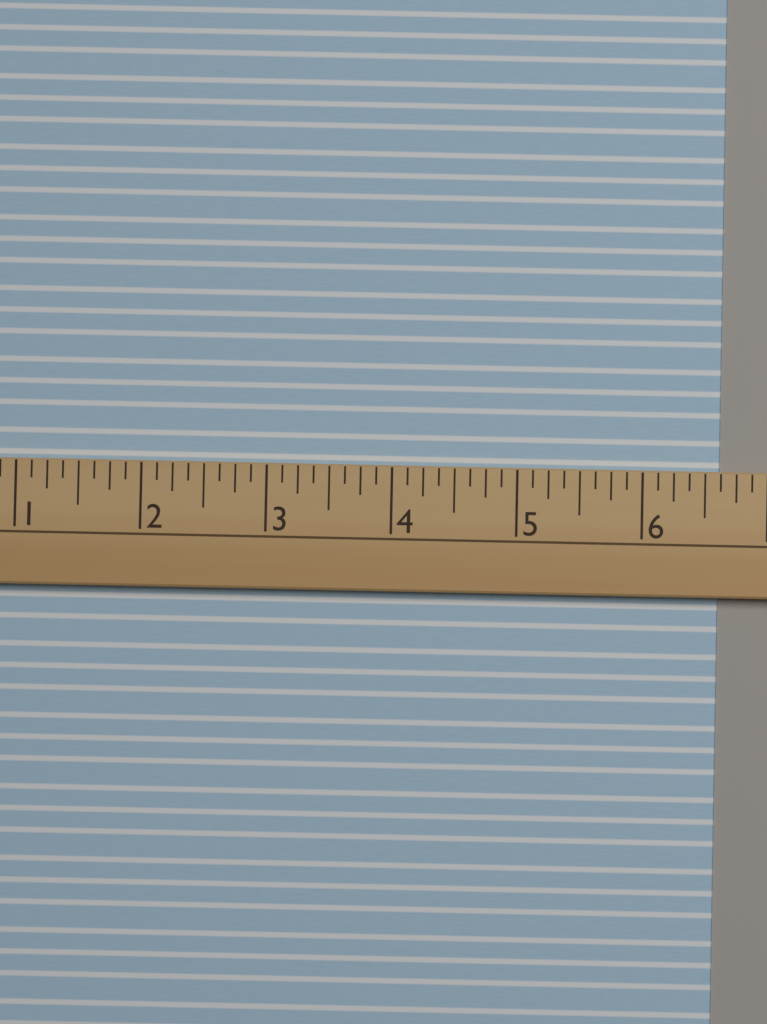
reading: 6.625 (no unit)
